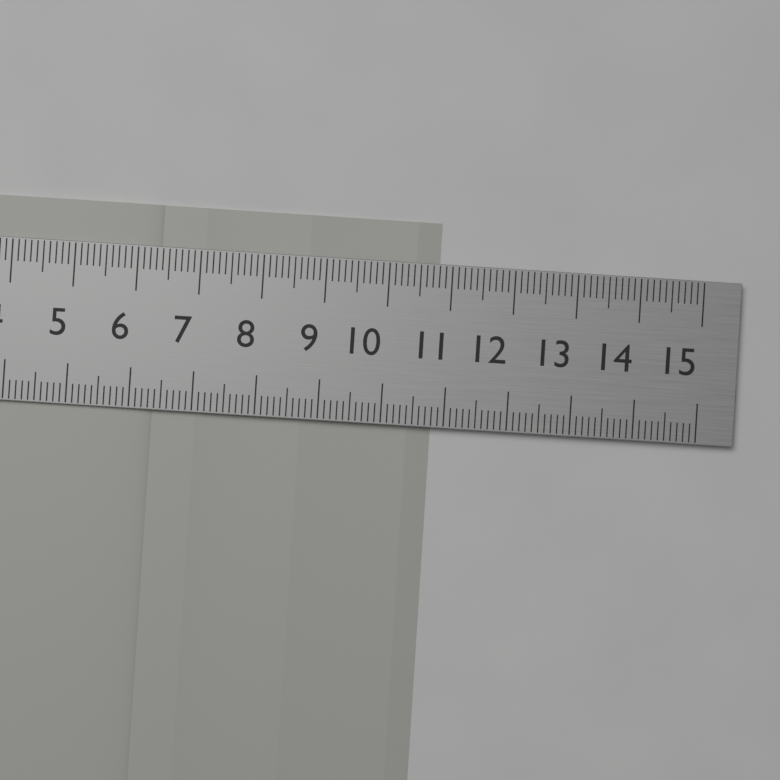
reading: 10.8 cm
